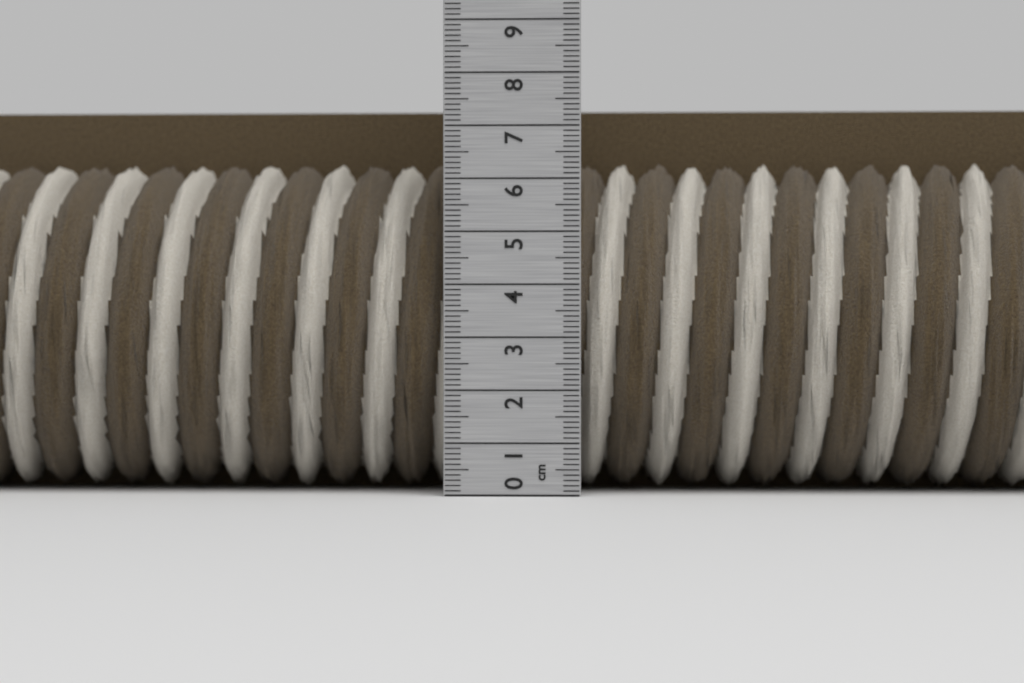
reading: 7.5 cm
